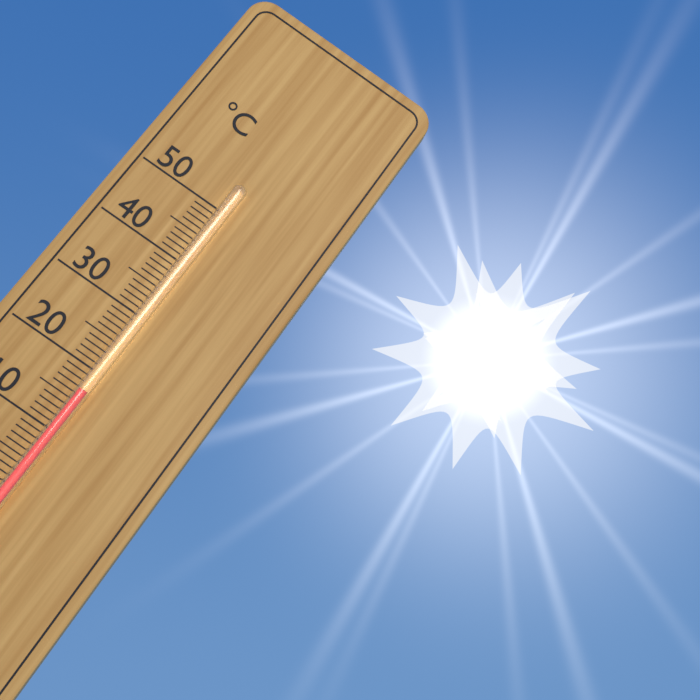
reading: 17 °C
